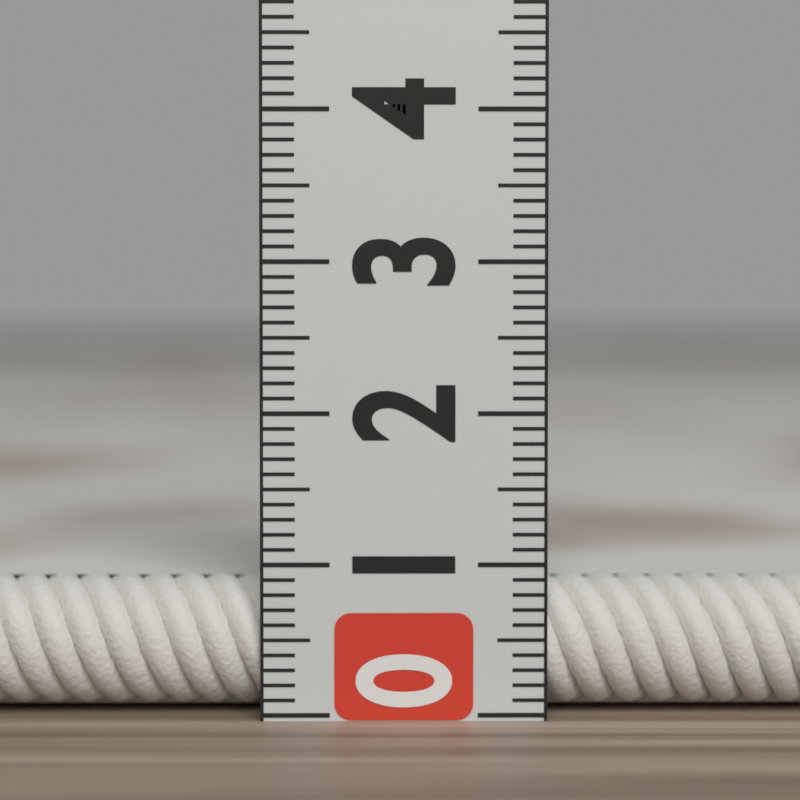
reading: 0.9 (no unit)
